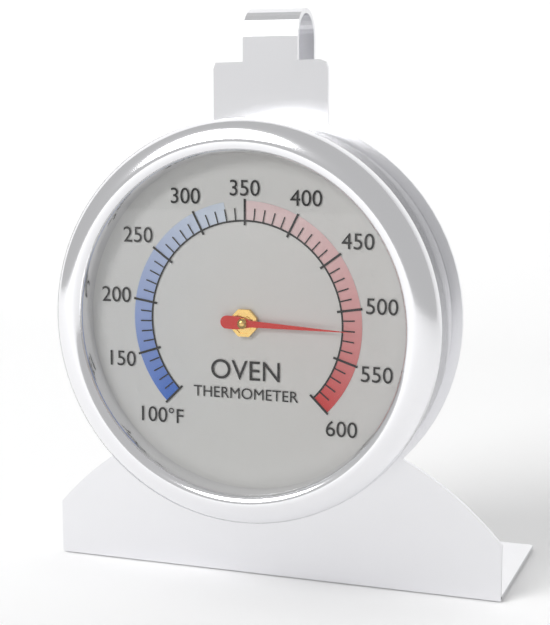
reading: 520 °F
